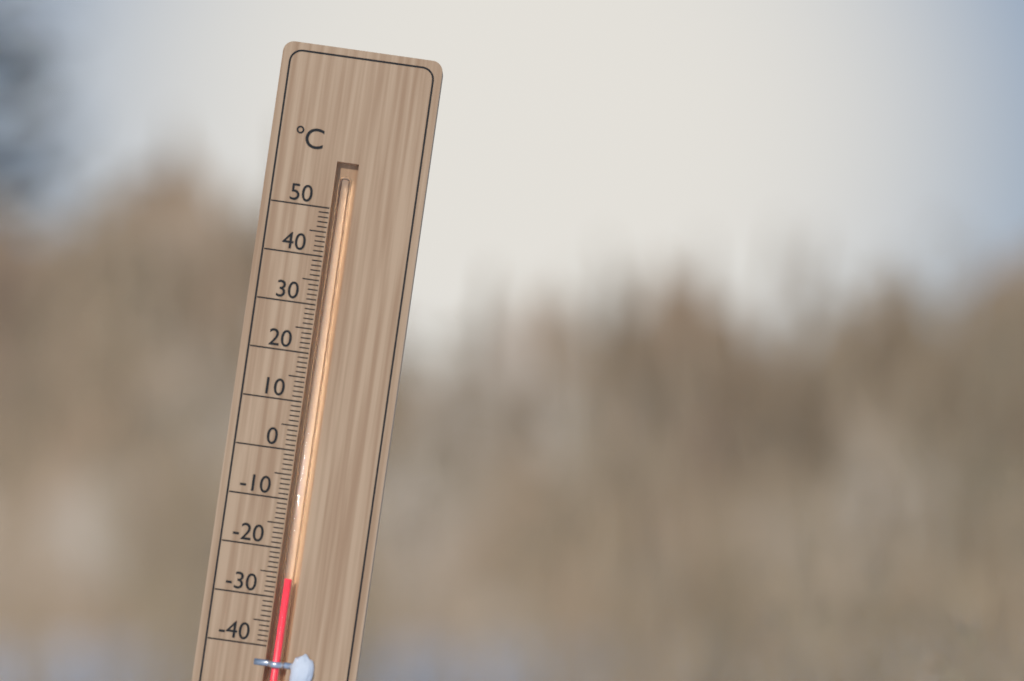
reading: -26 °C
